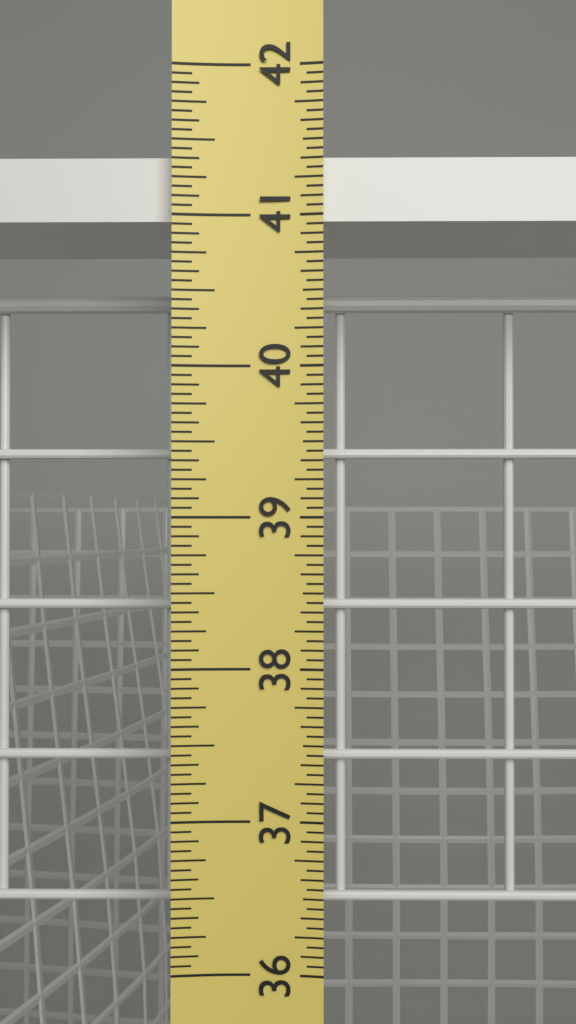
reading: 41.4375 in
